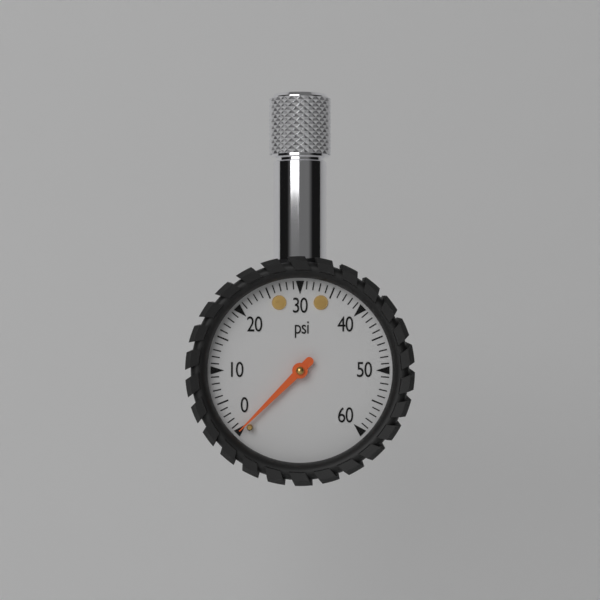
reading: 0 psi
